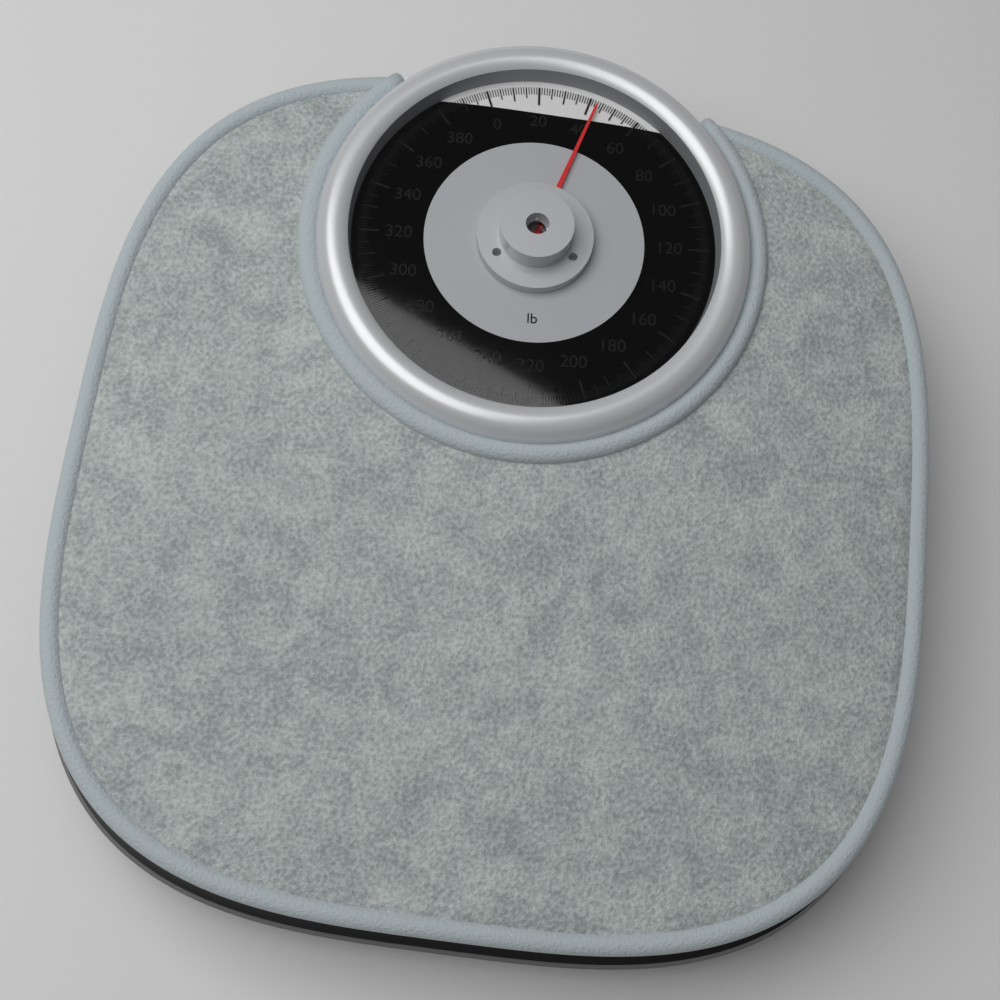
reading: 43 lb
